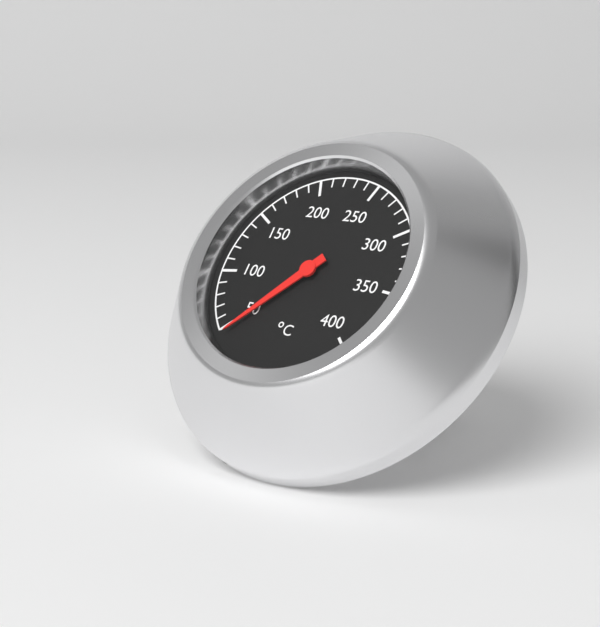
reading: 45 °C
